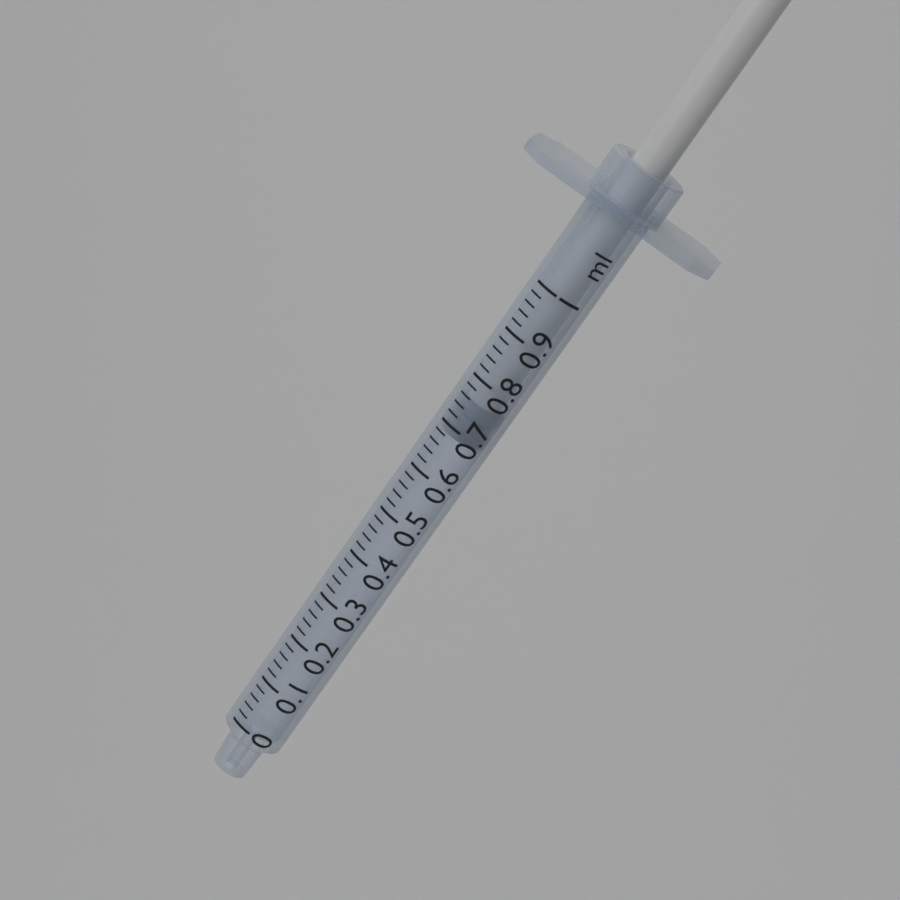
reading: 0.68 ml
